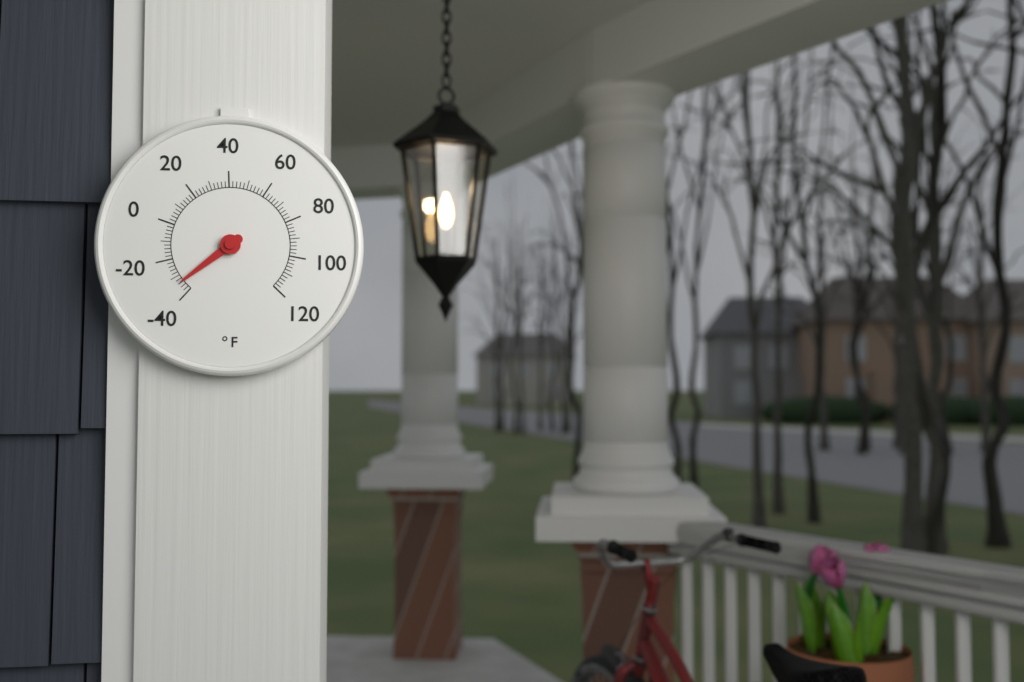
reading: -34 °F
